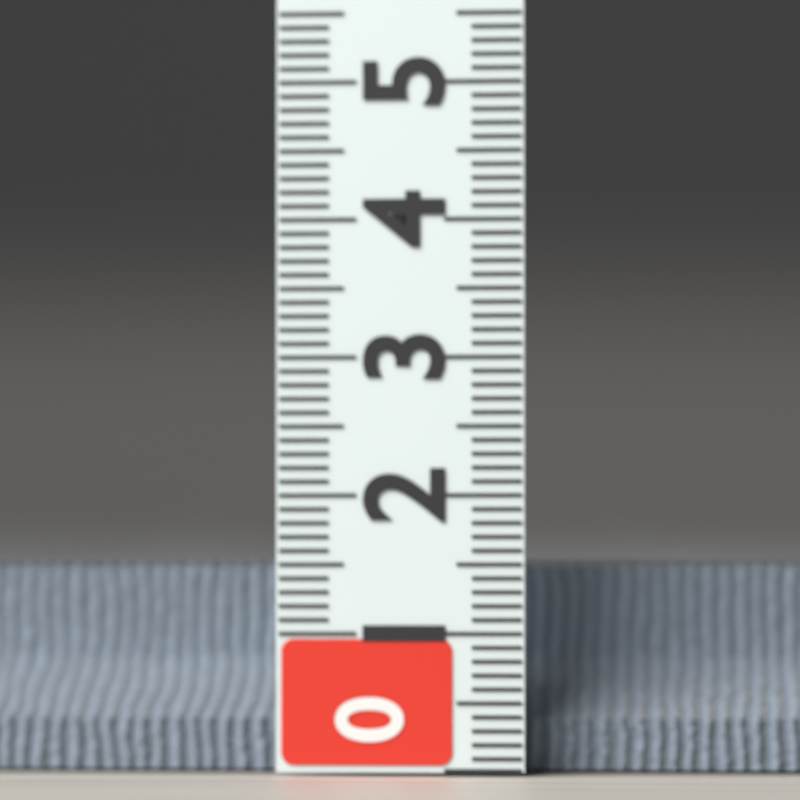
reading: 1.5 (no unit)
